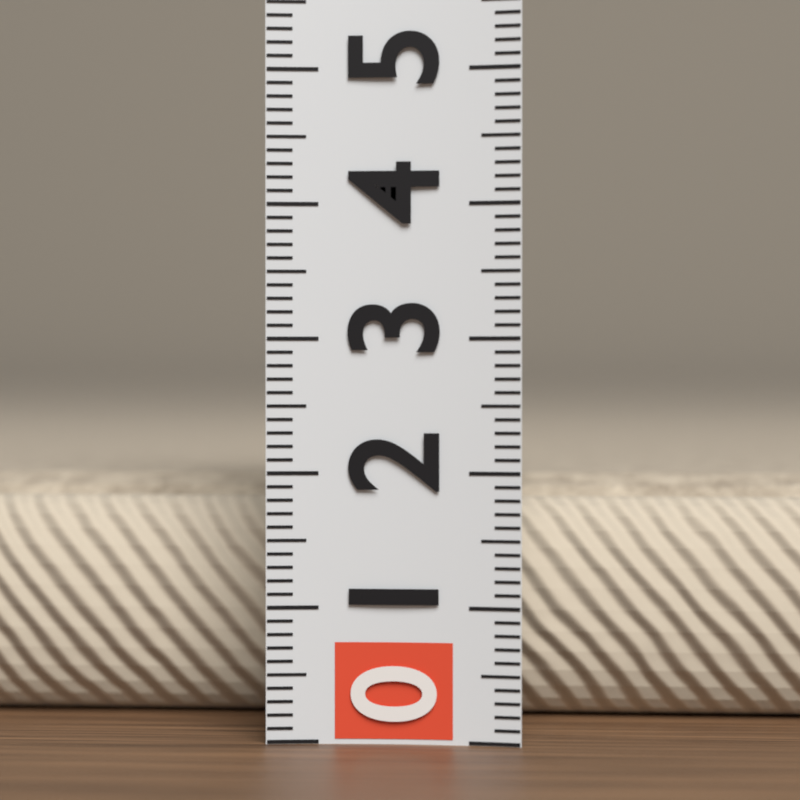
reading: 1.9 (no unit)
